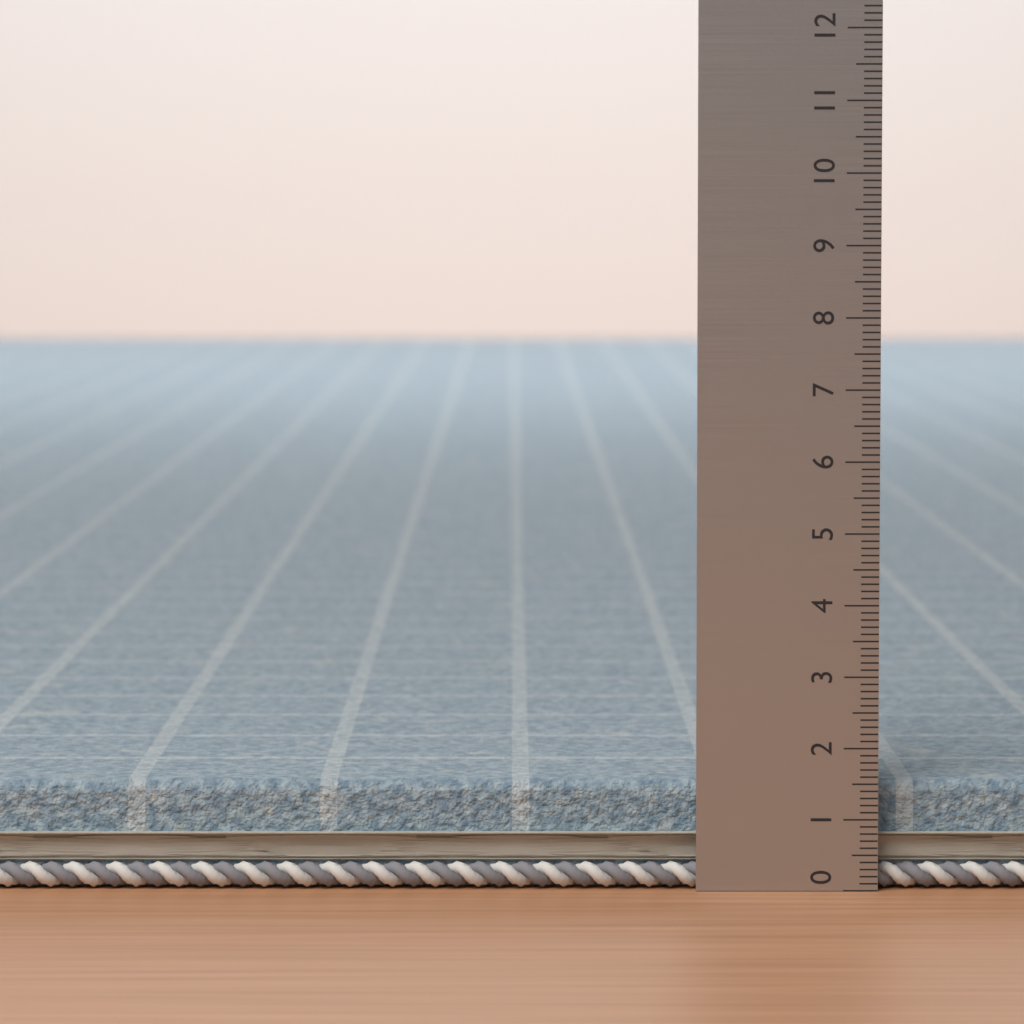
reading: 1.5 (no unit)
